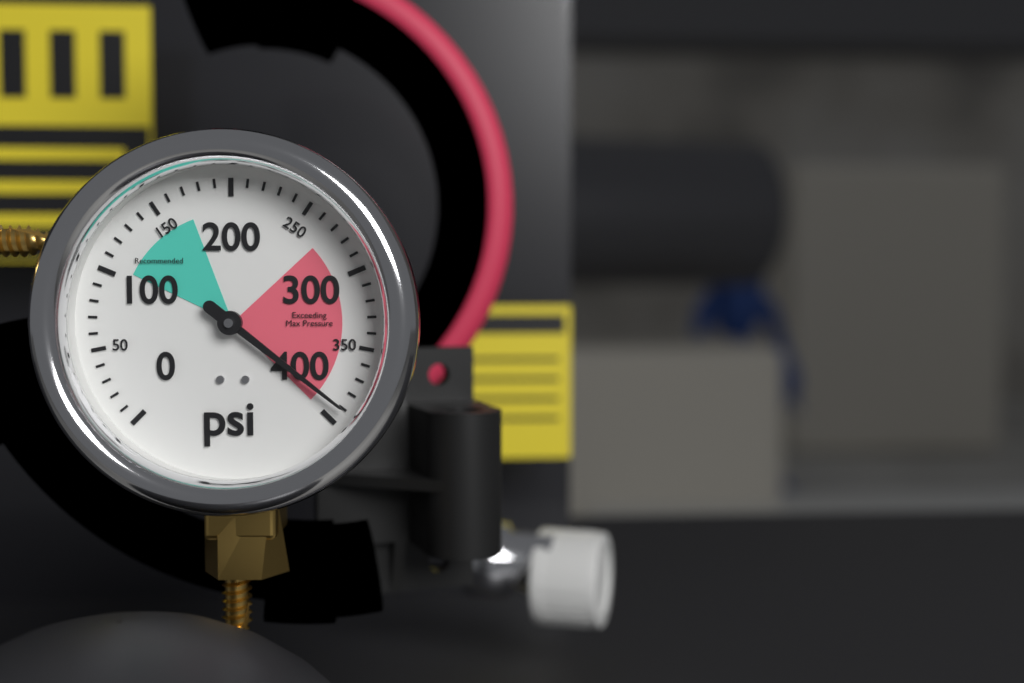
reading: 390 psi
